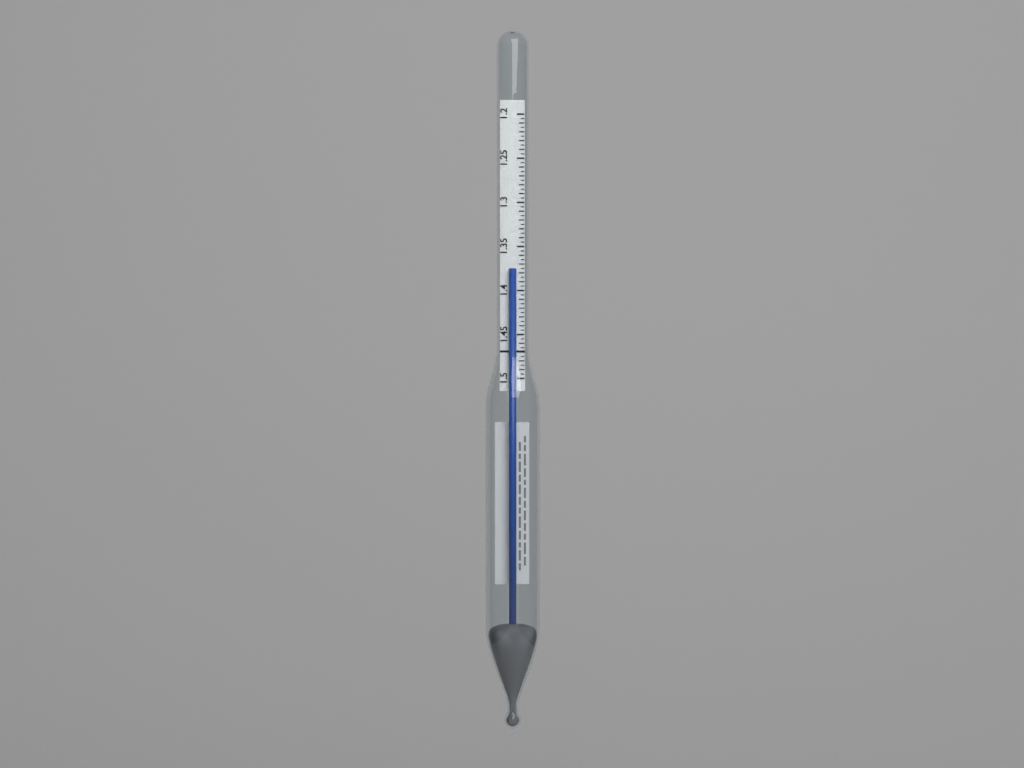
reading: 1.375 (no unit)
